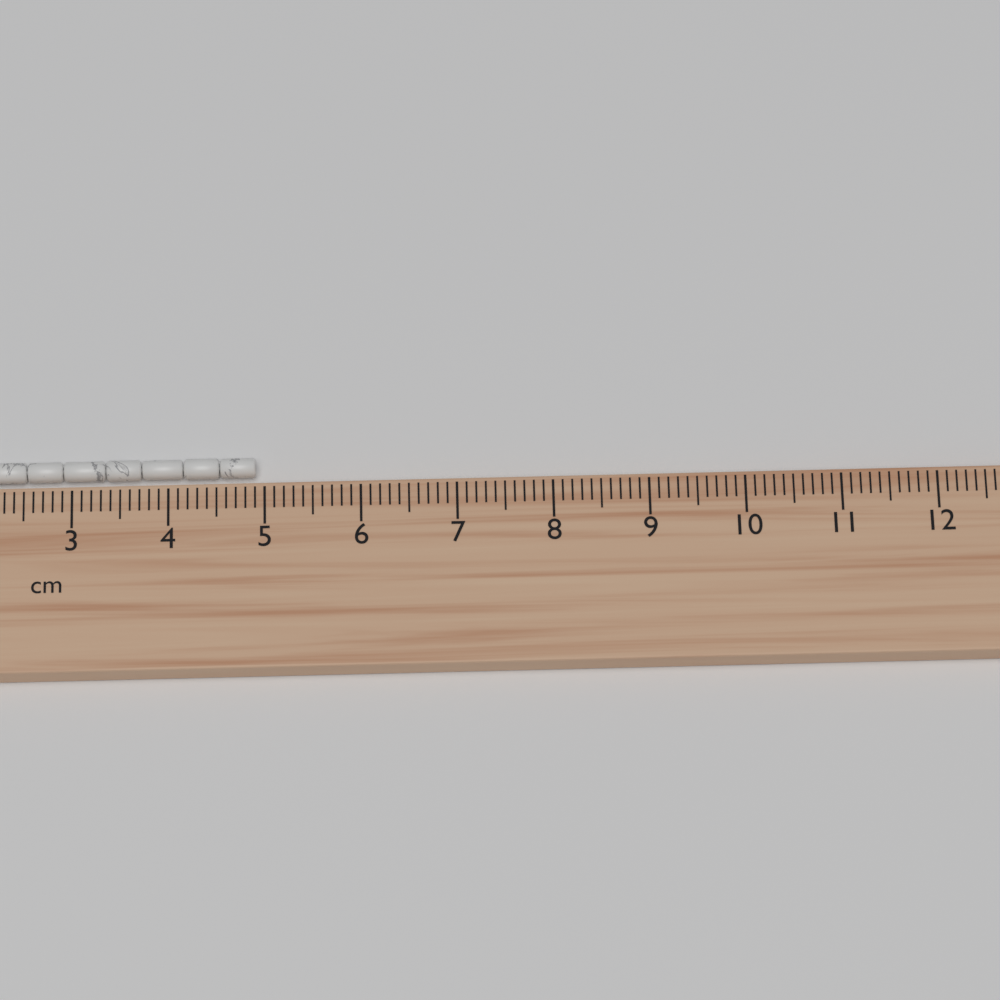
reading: 4.9 cm
